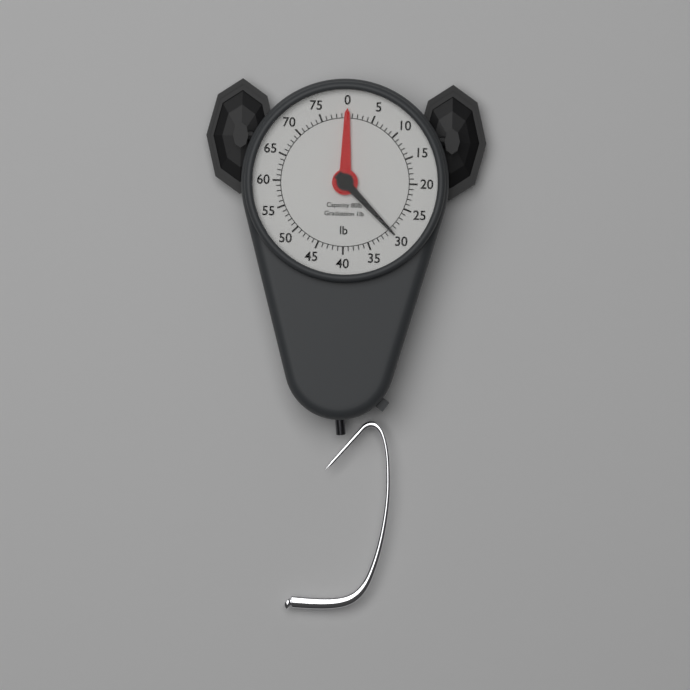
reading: 30 lb
